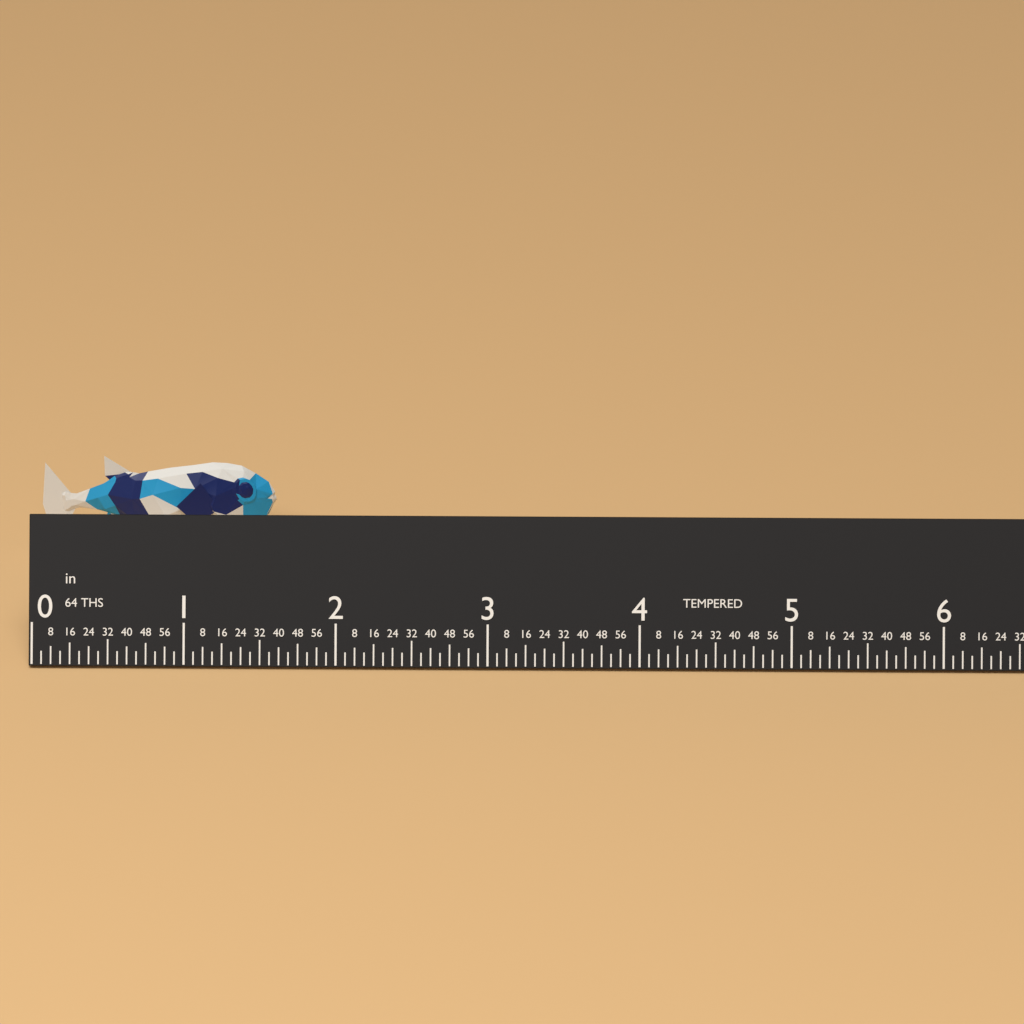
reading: 1.5625 in
